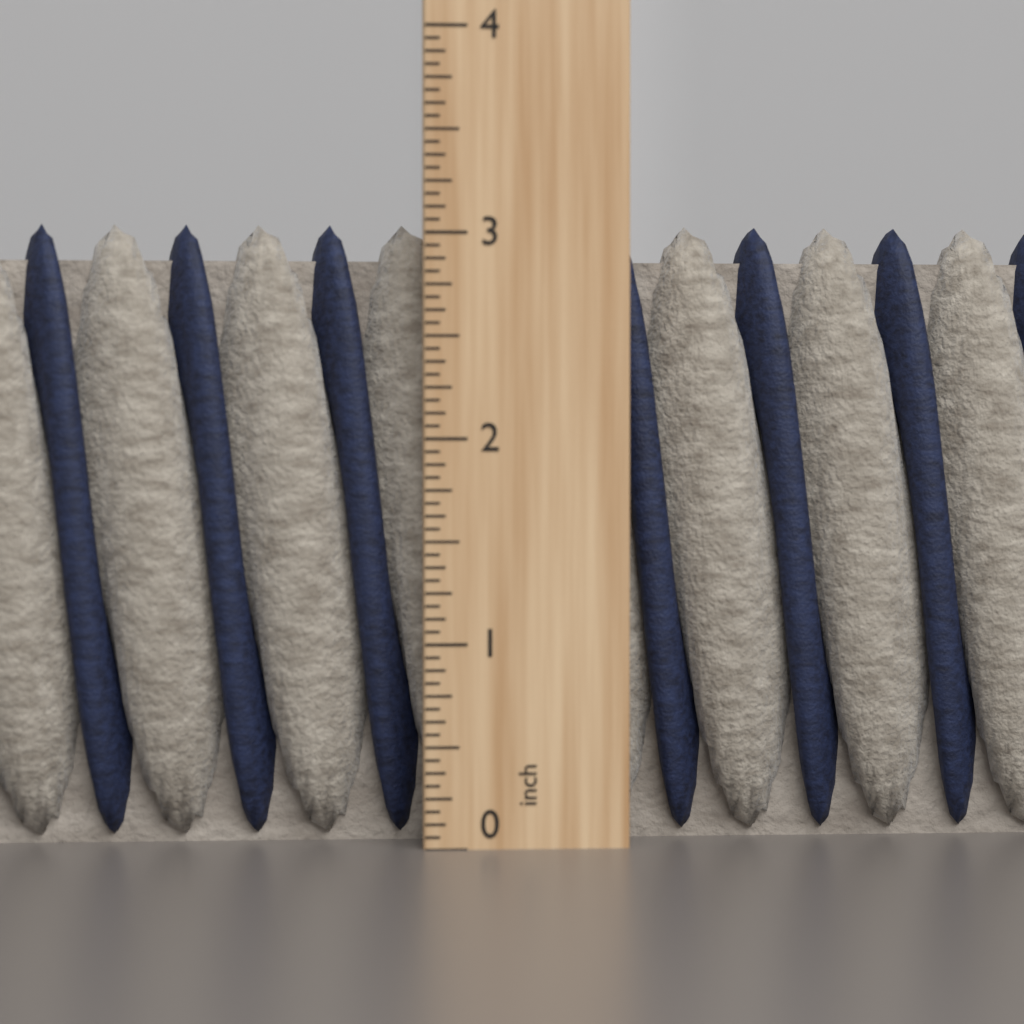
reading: 3.0625 inch
